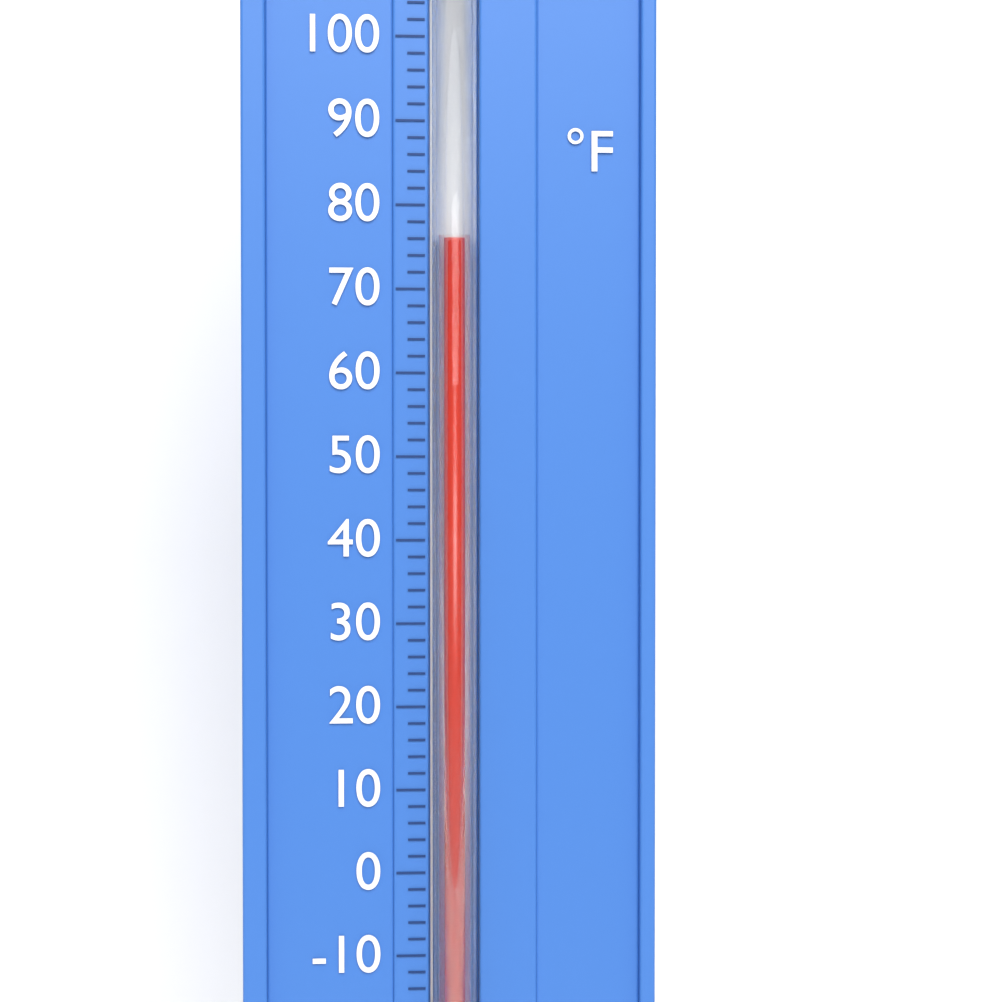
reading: 76 °F
